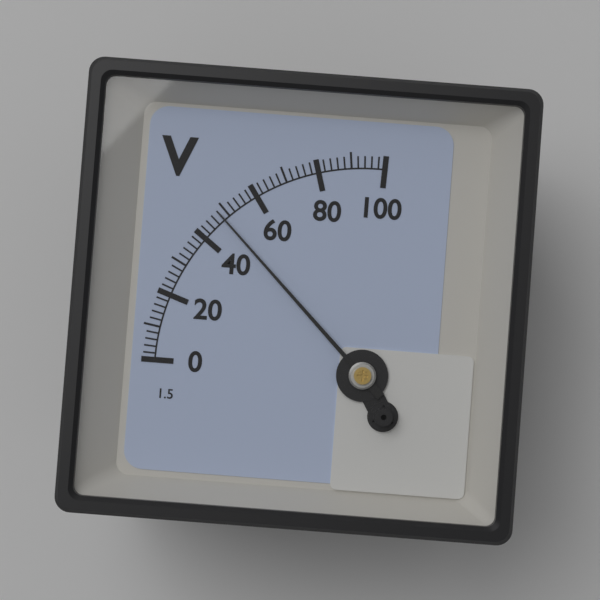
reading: 48 V
